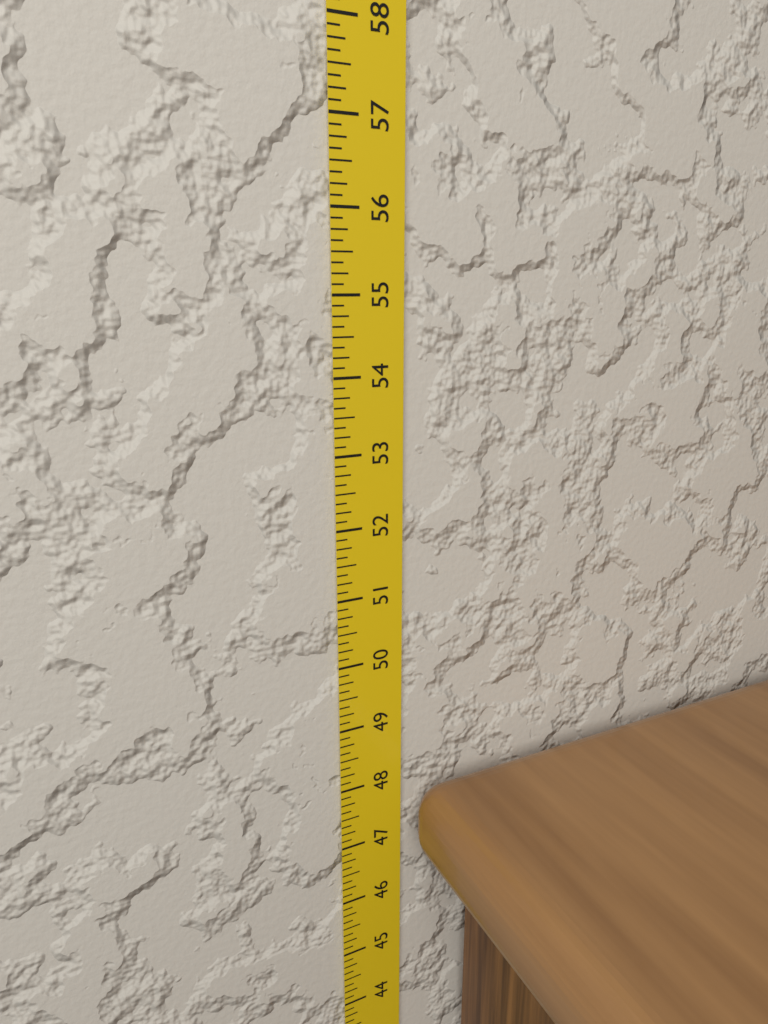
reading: 48.000 in
